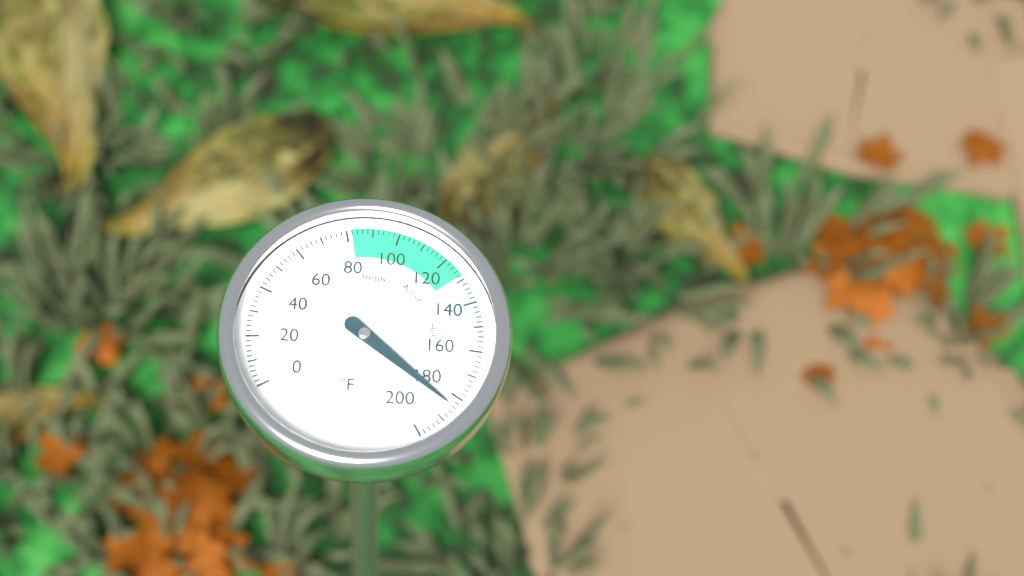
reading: 184 °F
